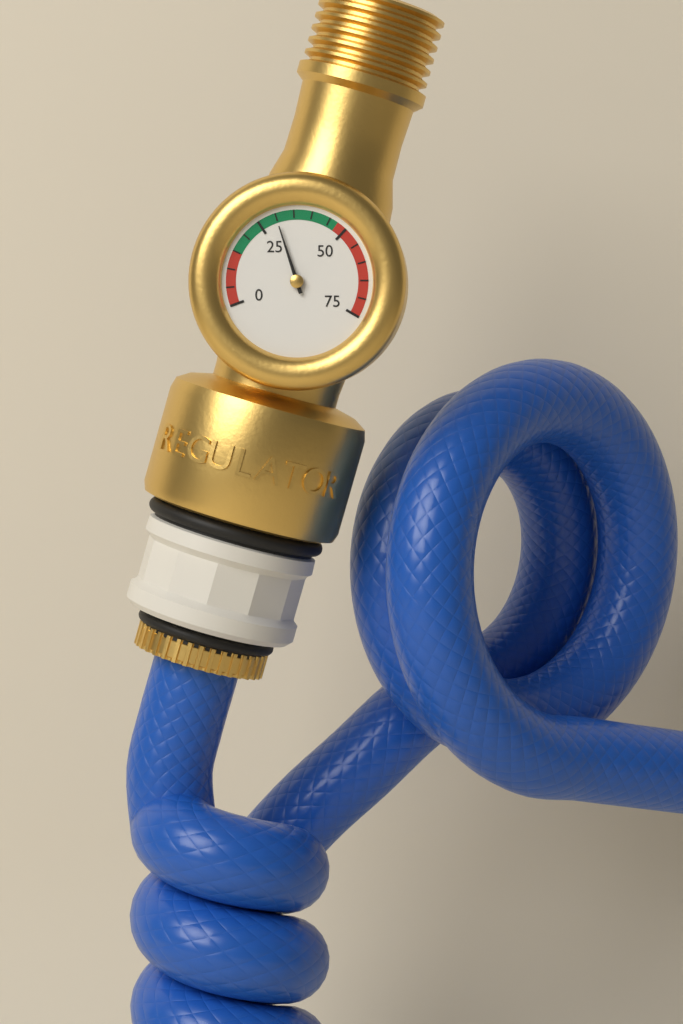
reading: 30 (no unit)
